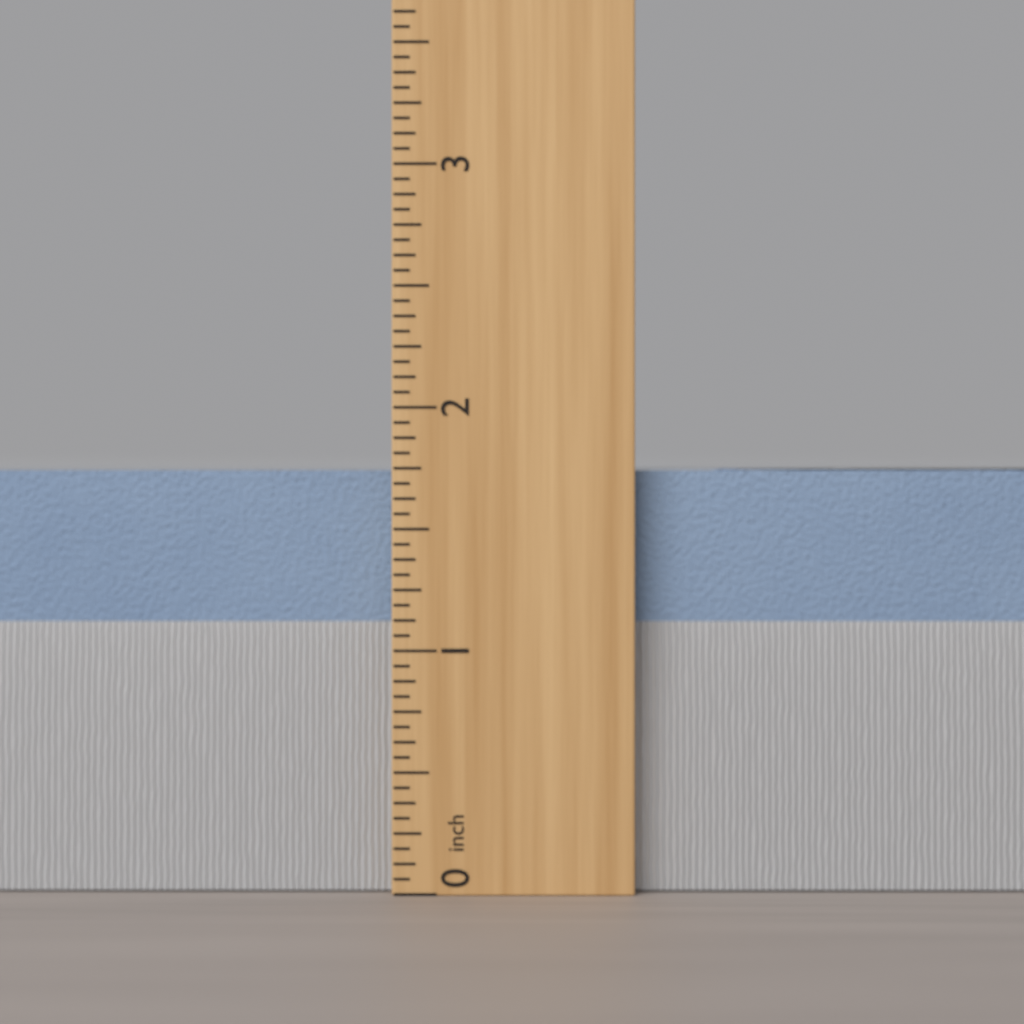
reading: 1.7500 inch
